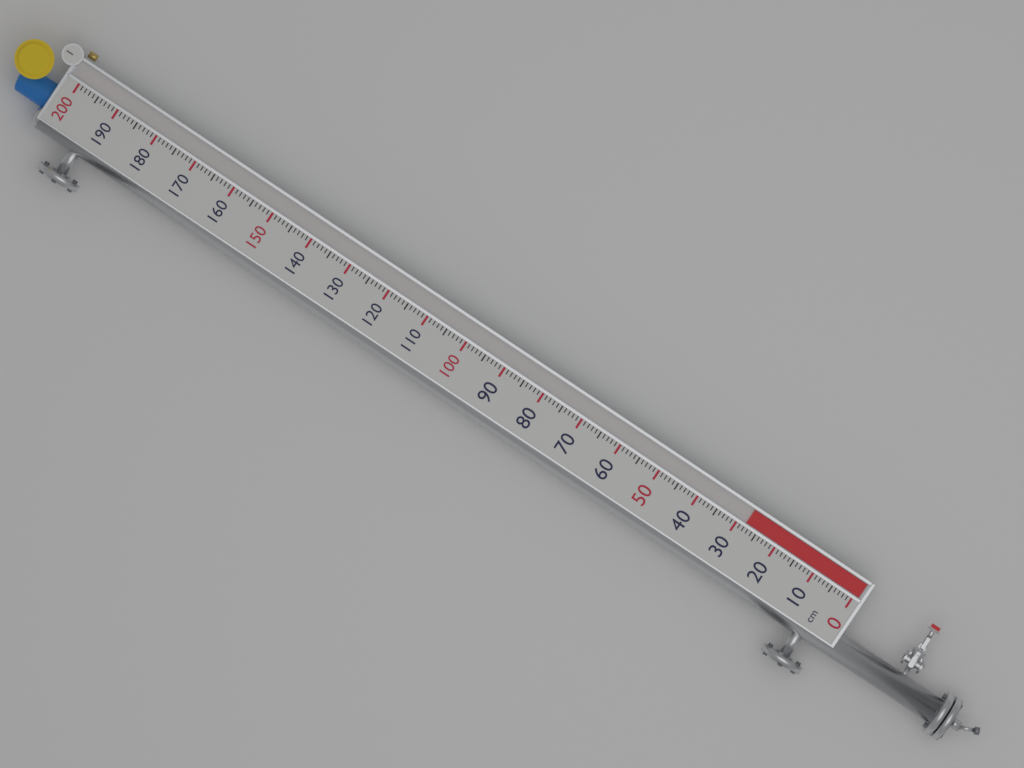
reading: 28 cm
